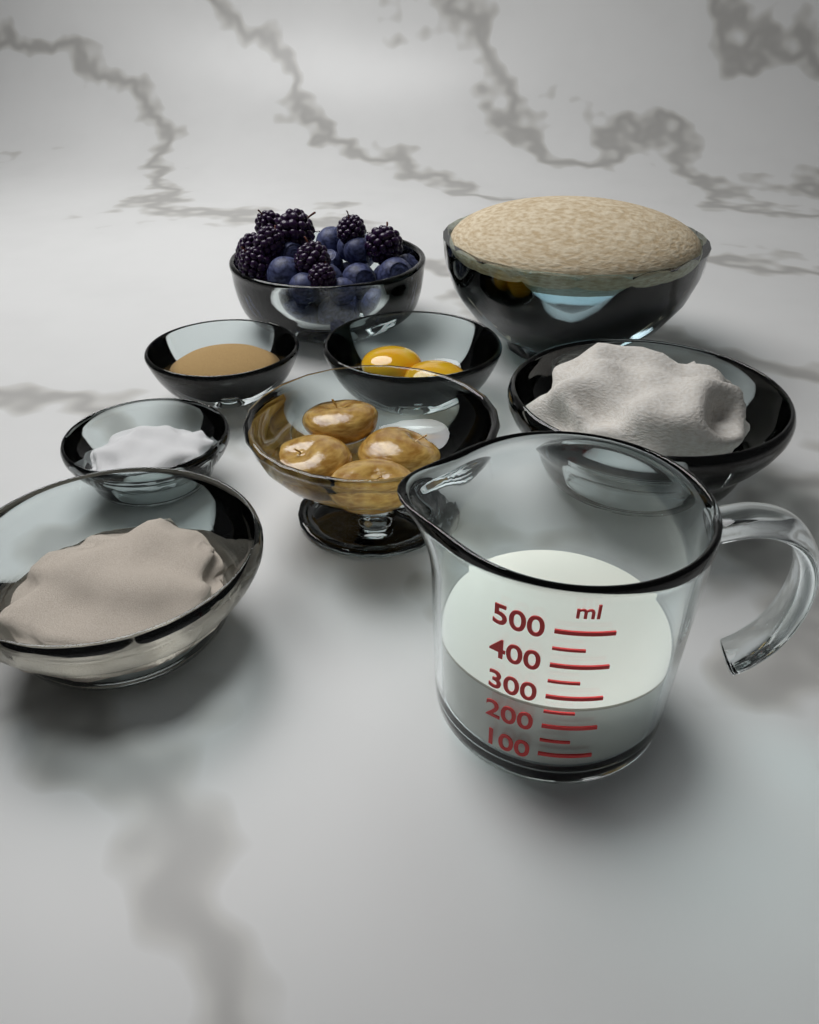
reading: 250 ml
